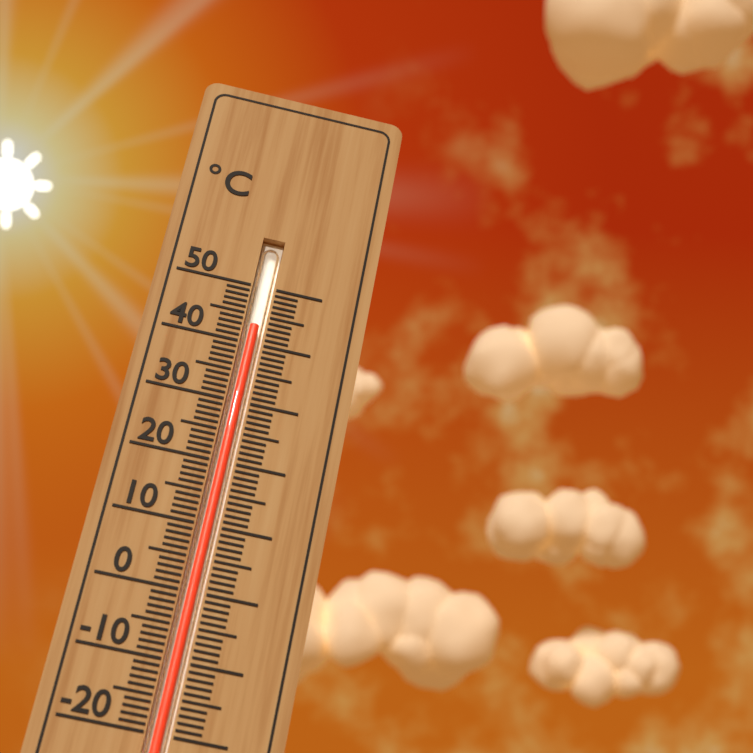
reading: 43 °C
